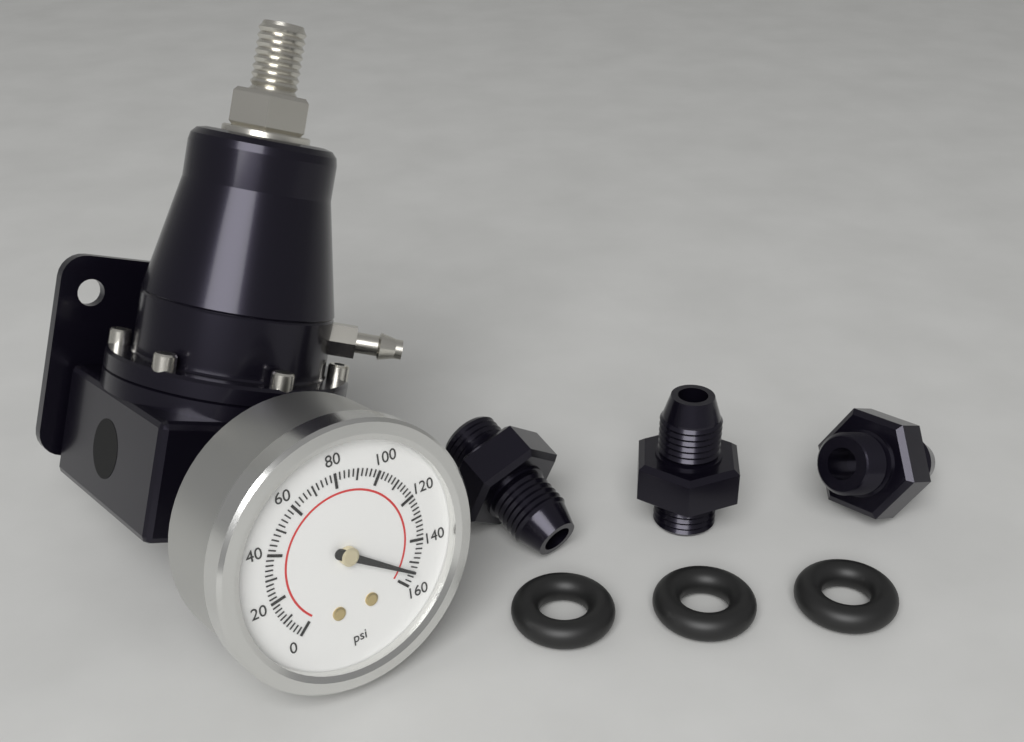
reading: 154 psi
